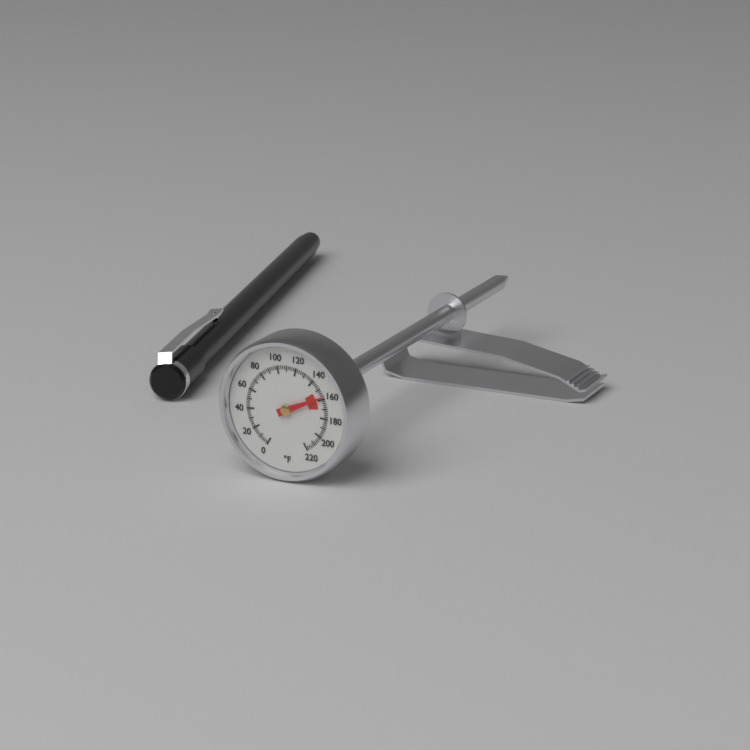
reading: 158 °F
